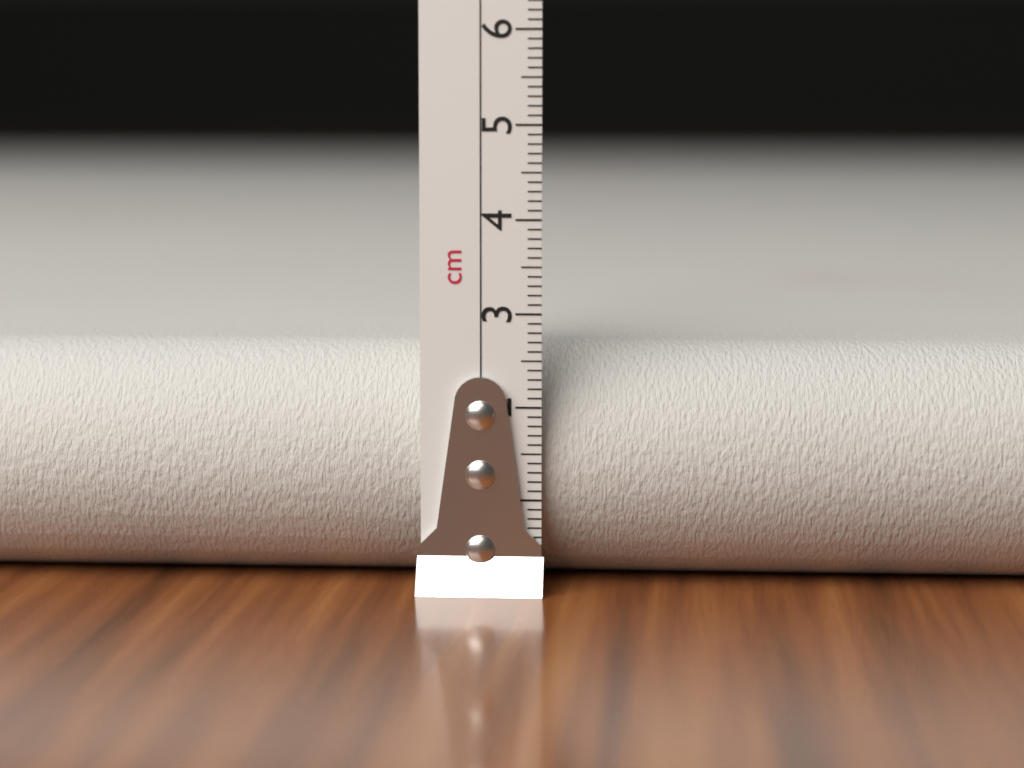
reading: 2.6 cm
